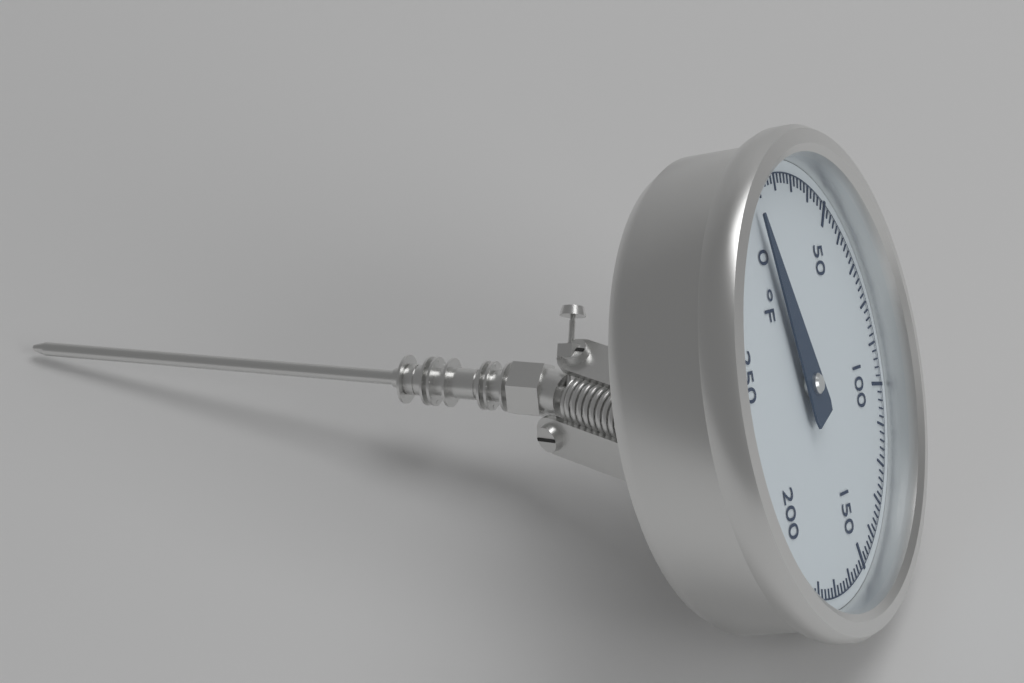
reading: 4 °F
